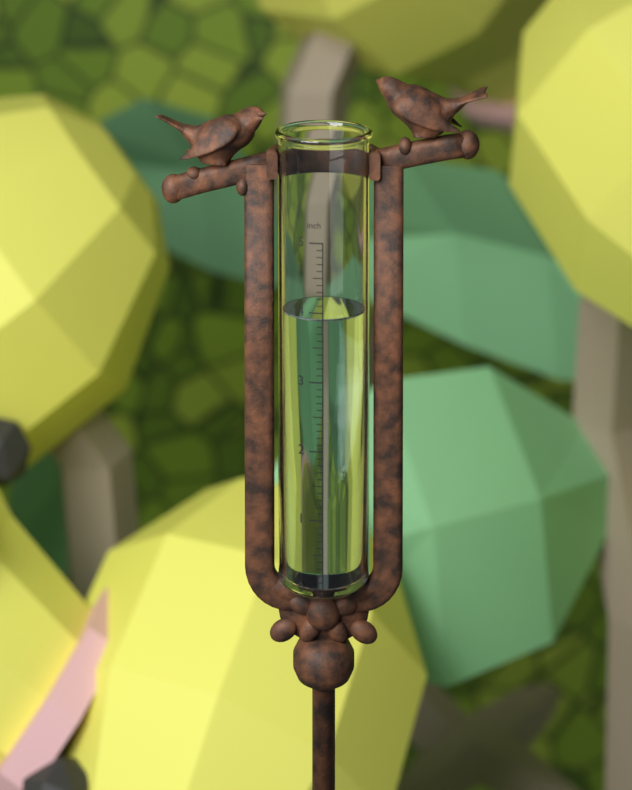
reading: 3.9 in
